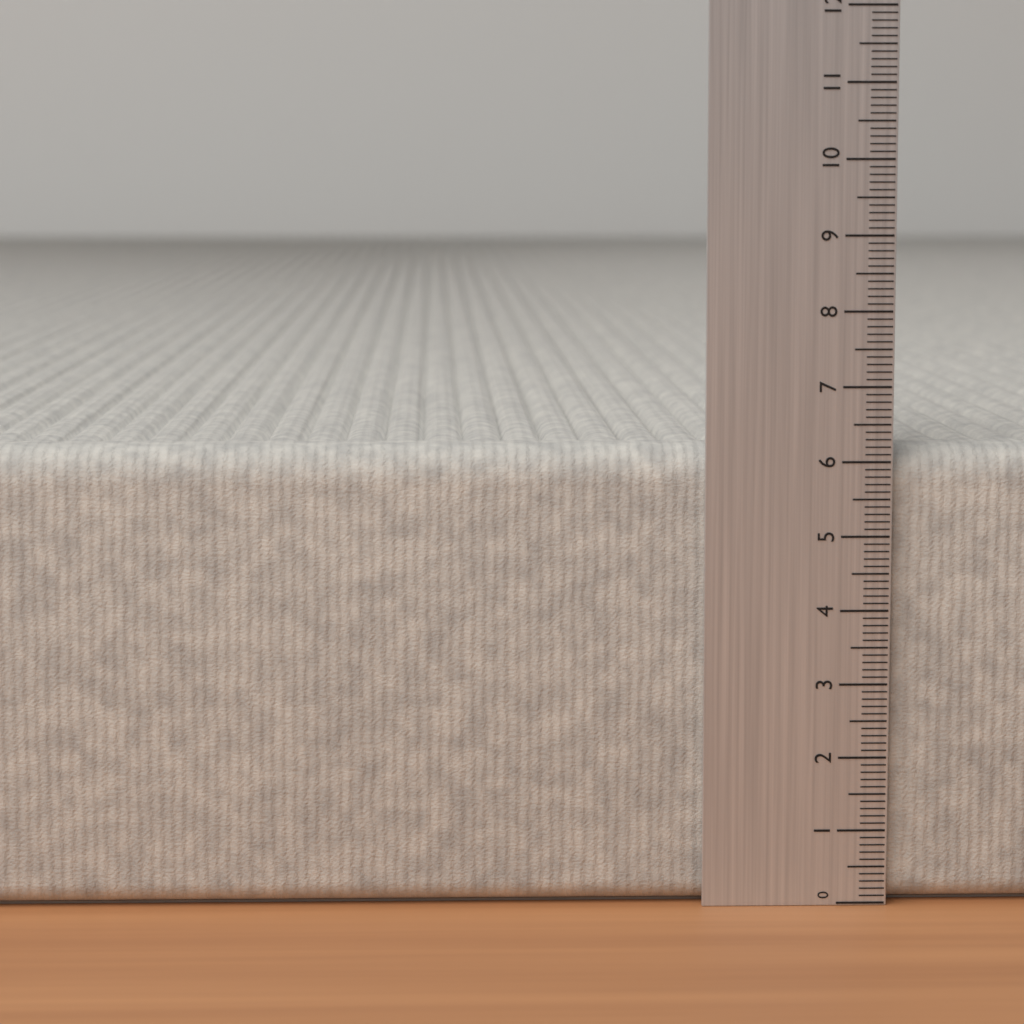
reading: 6.2 (no unit)
